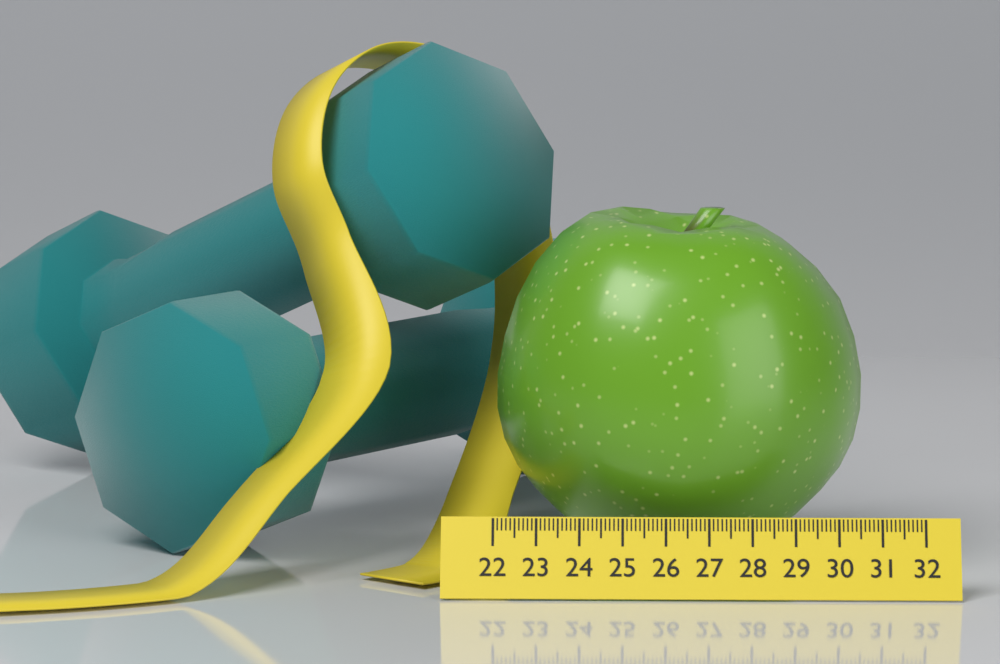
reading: 30.7 (no unit)
